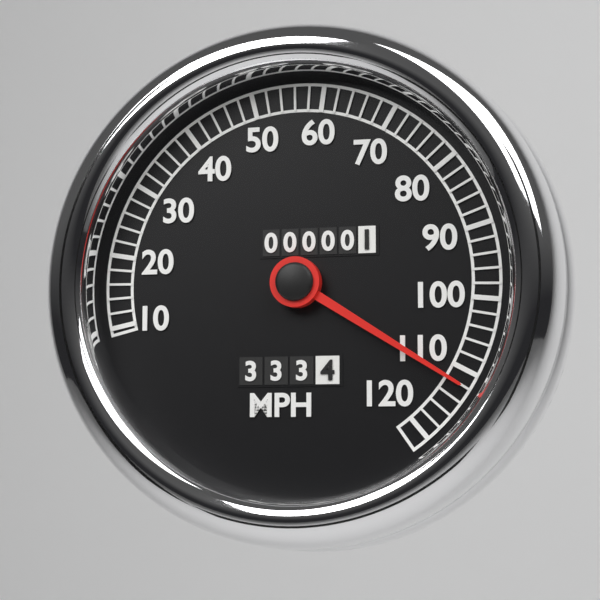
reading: 112 MPH
